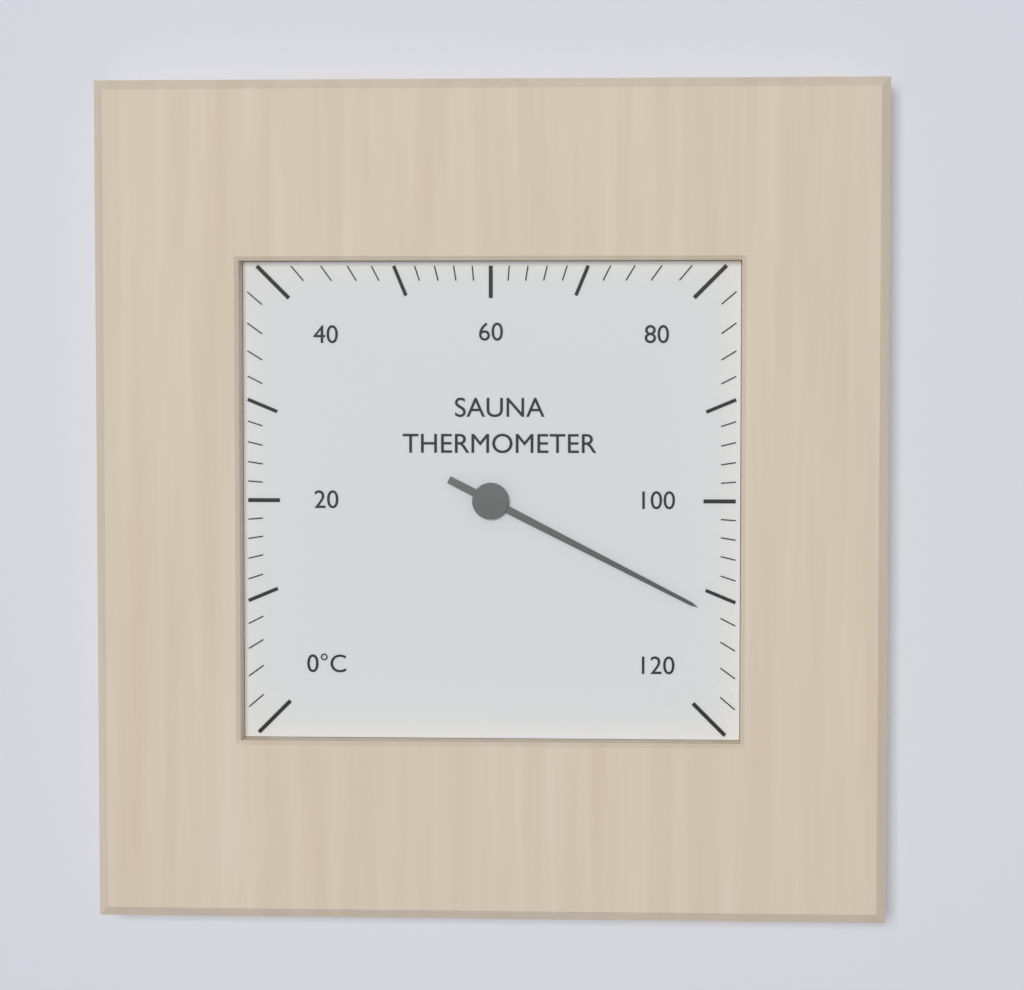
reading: 112 °C
